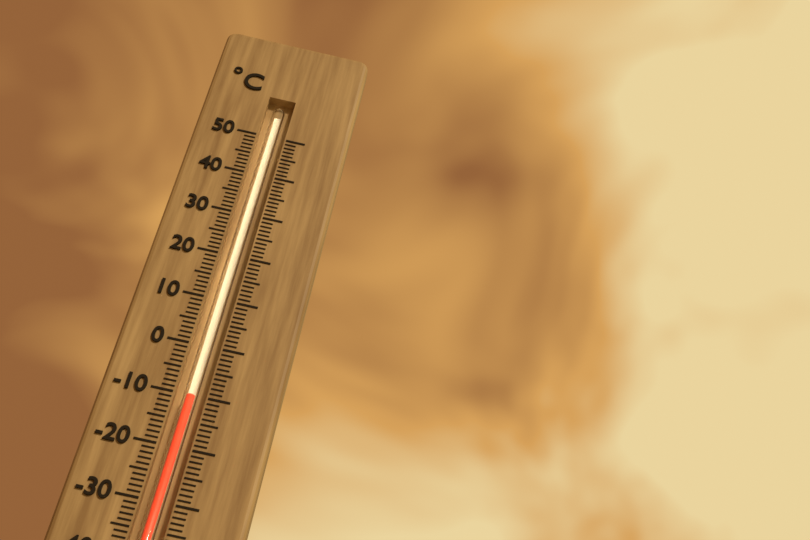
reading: -10 °C
